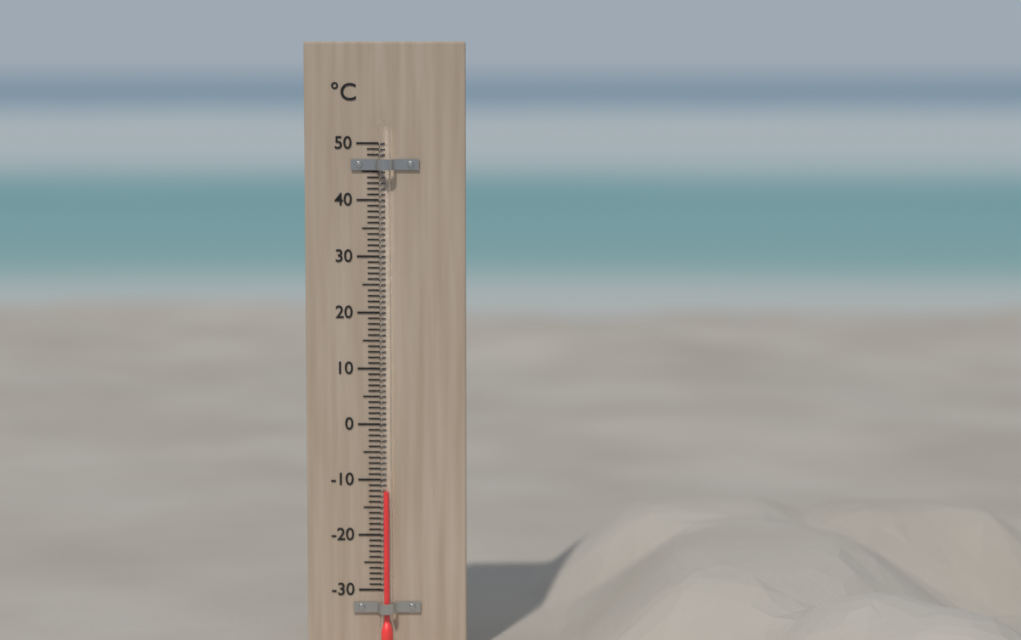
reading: -12 °C
